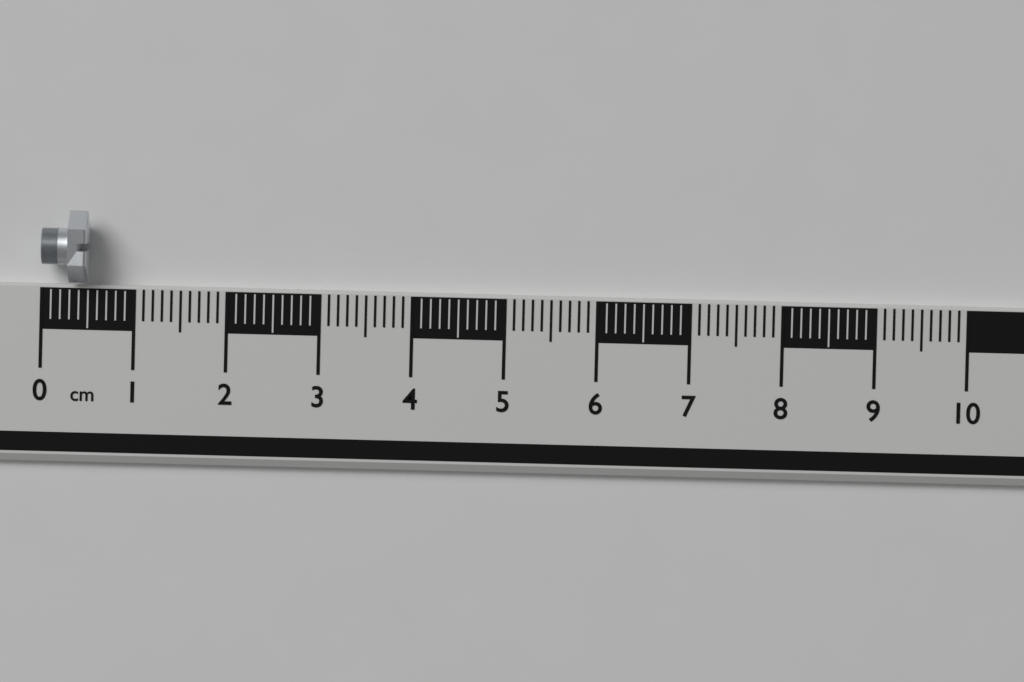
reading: 0.5 cm
